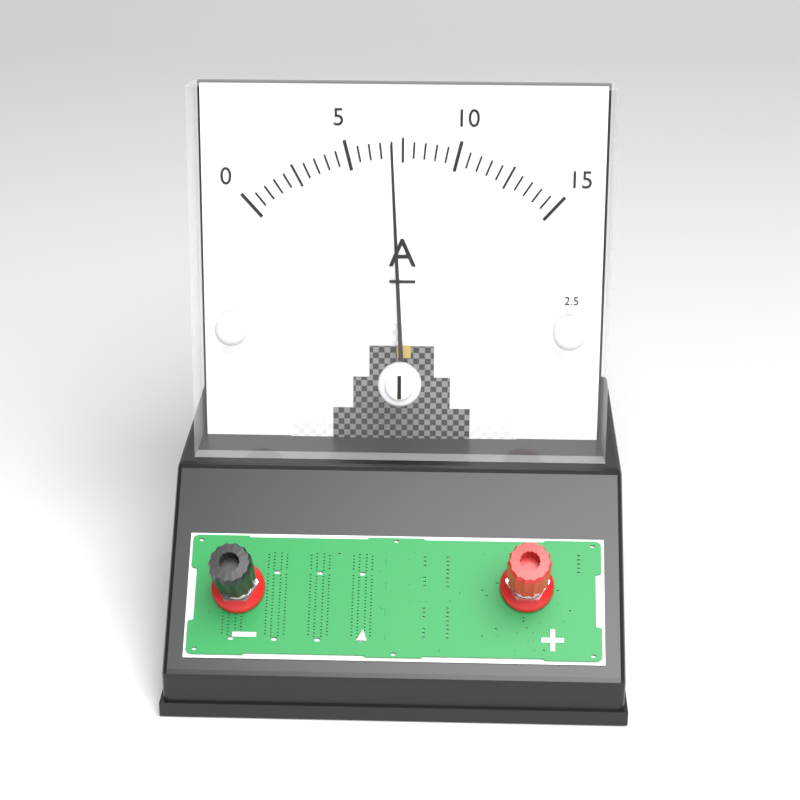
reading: 7.0 A
